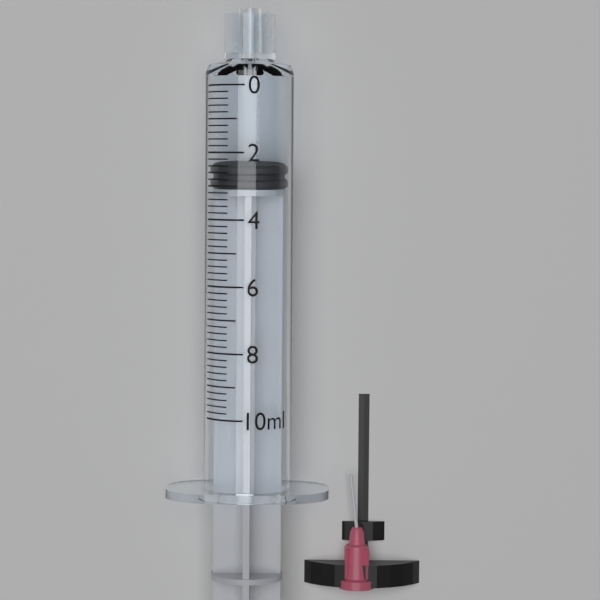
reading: 2.4 ml
